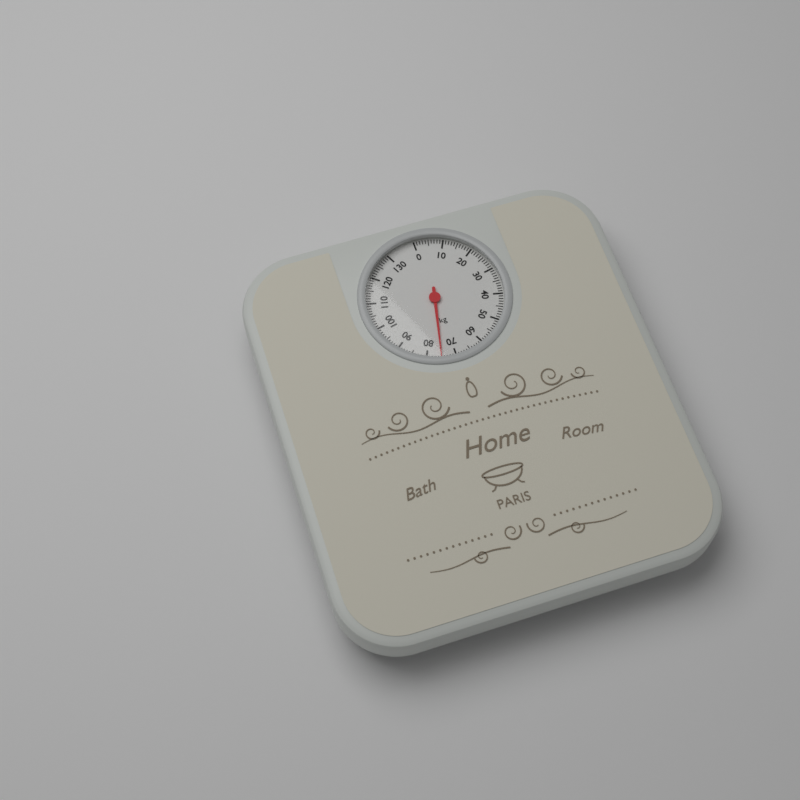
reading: 75 kg
